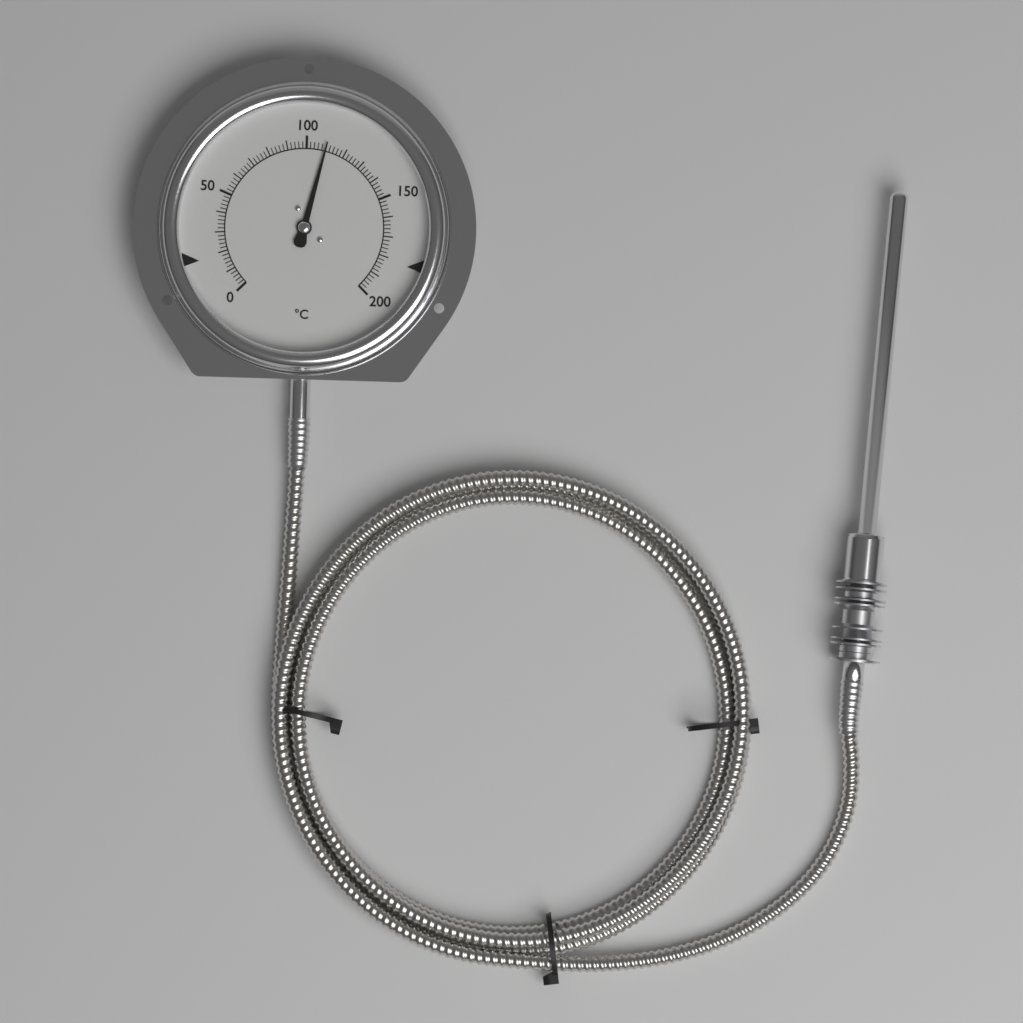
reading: 110 °C
